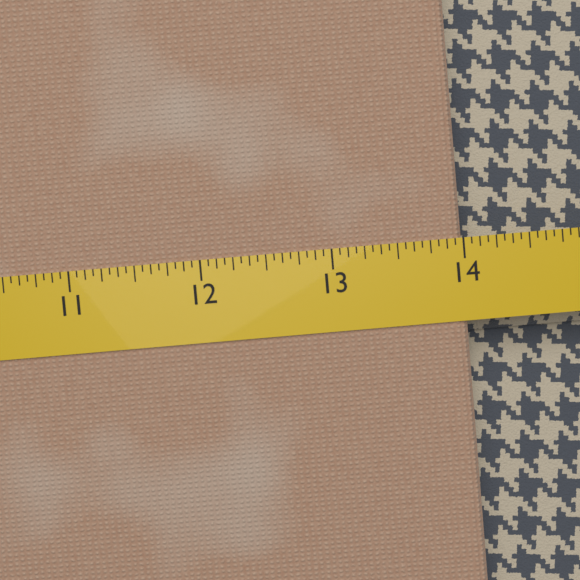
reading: 14.0000 (no unit)
